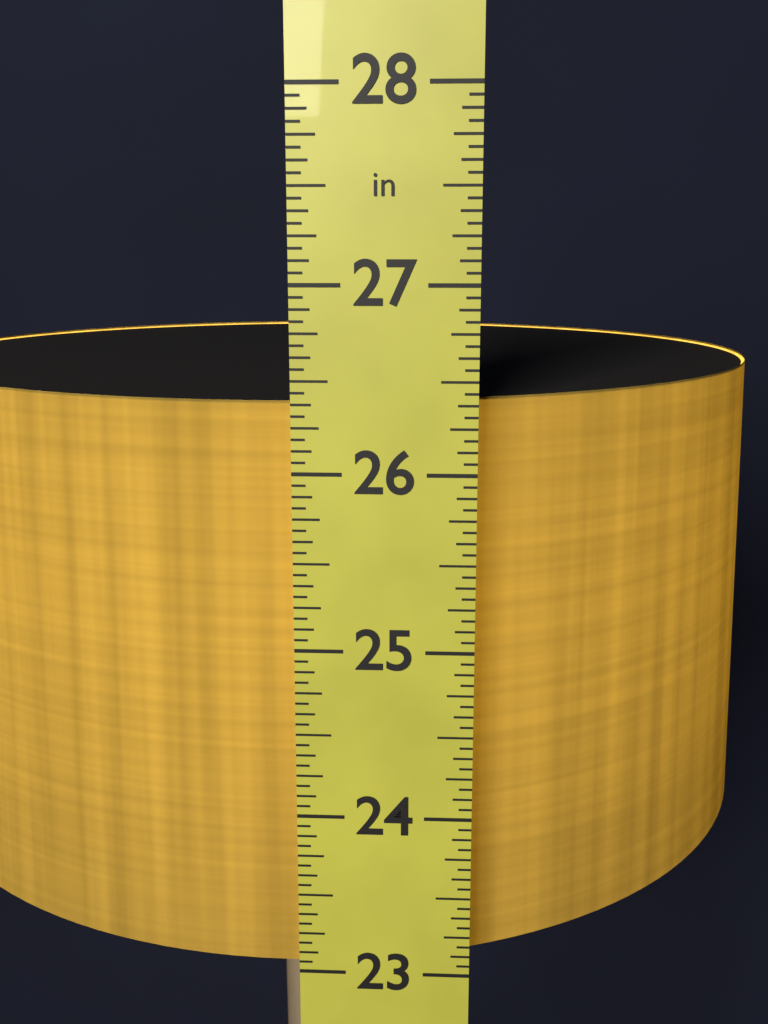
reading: 26.3750 in
